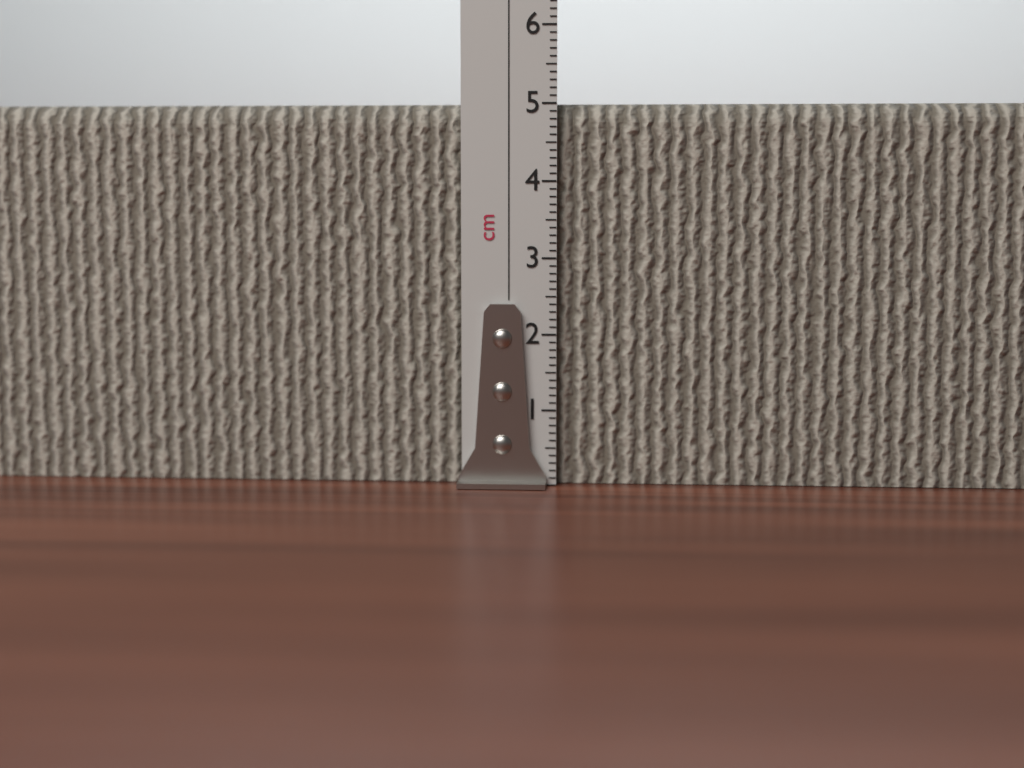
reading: 5.0 cm
